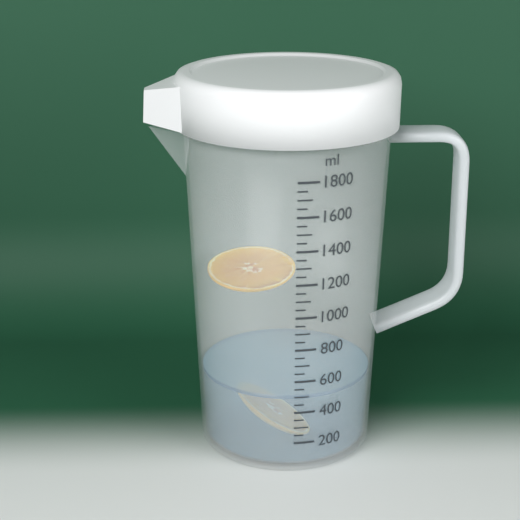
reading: 500 ml
